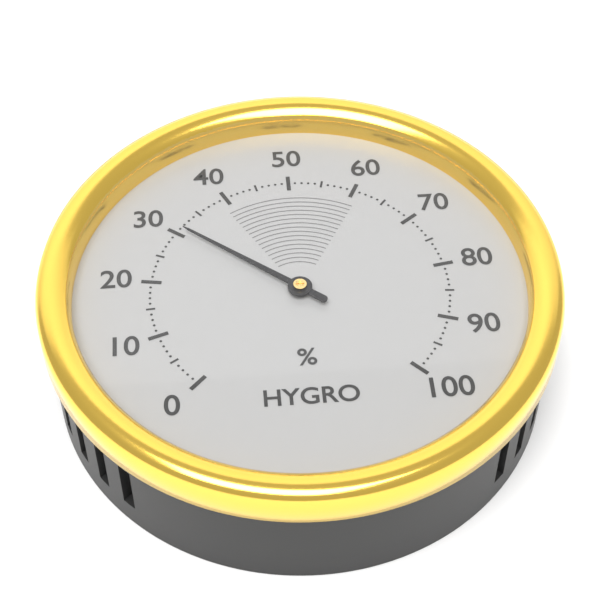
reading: 31 %
